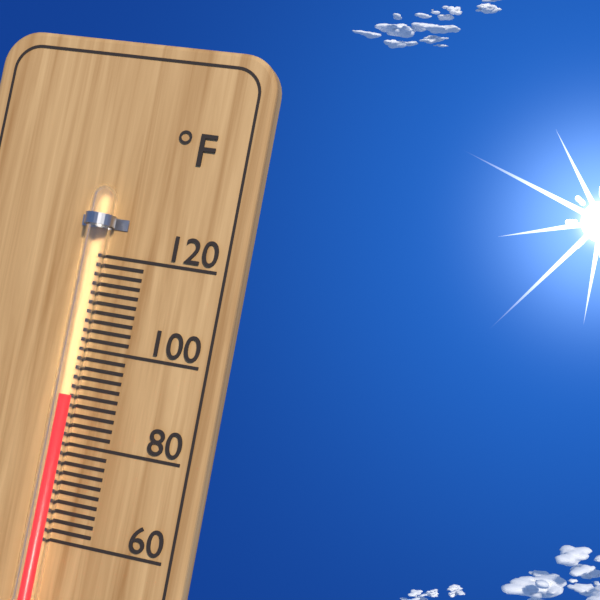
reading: 90 °F
